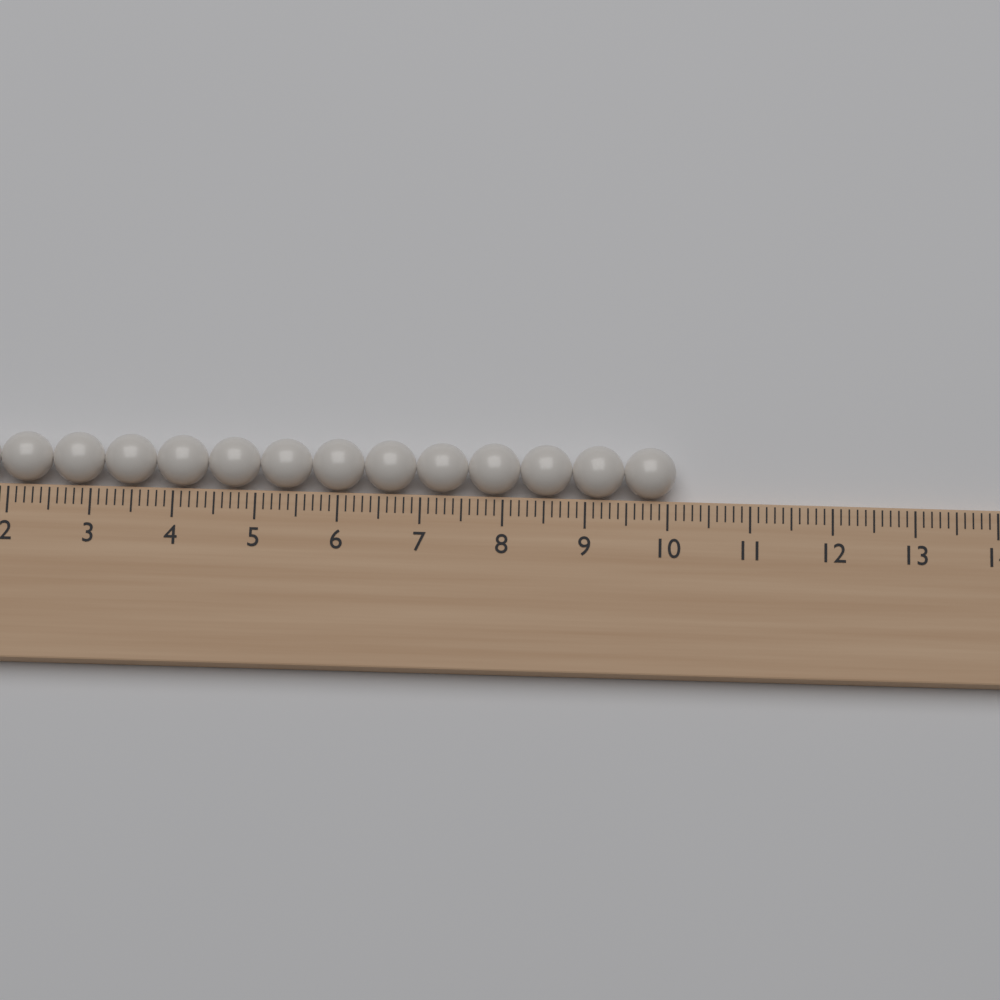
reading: 10.1 (no unit)
